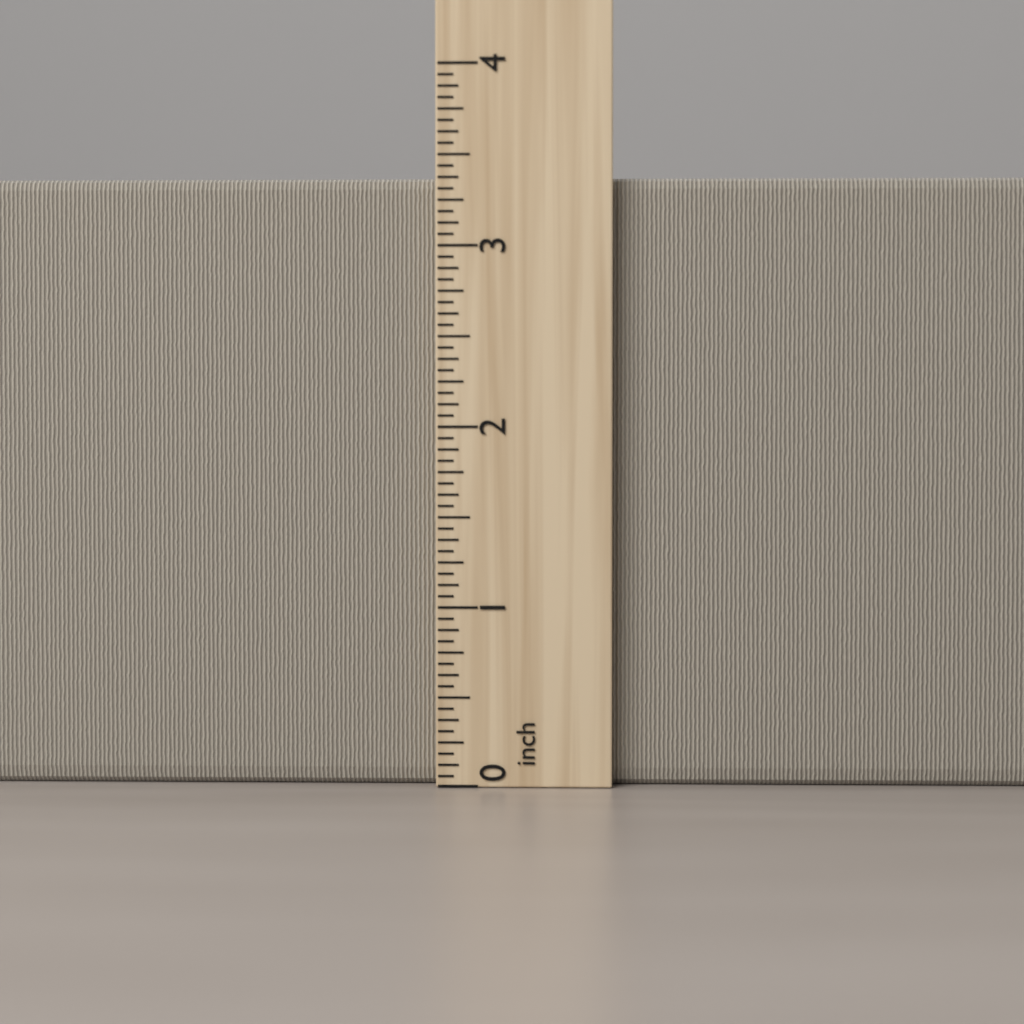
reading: 3.3750 inch
